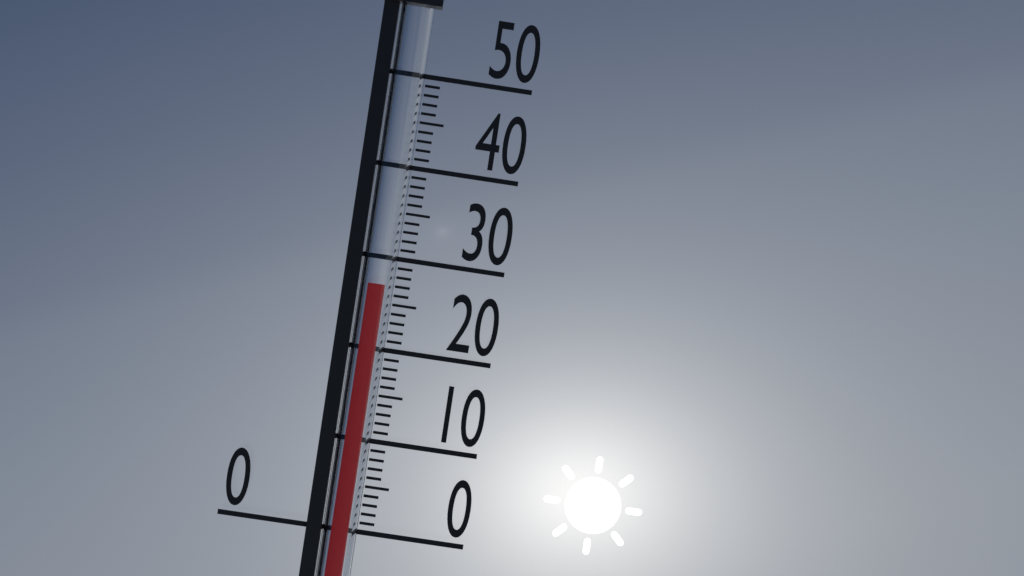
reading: 27 (no unit)
